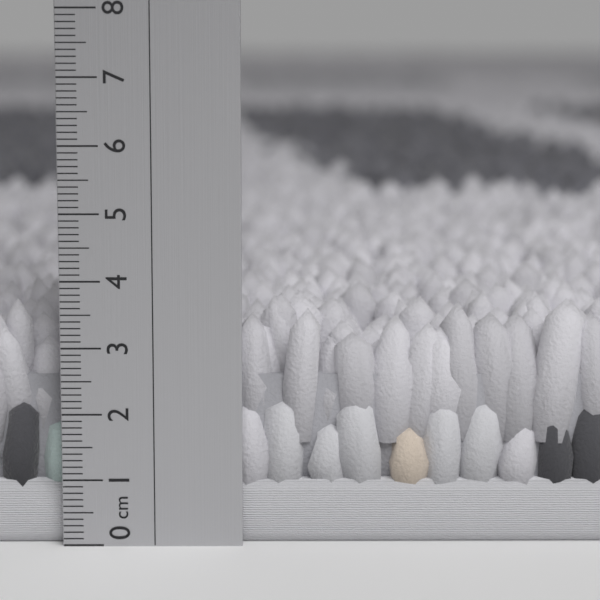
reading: 3.7 cm
